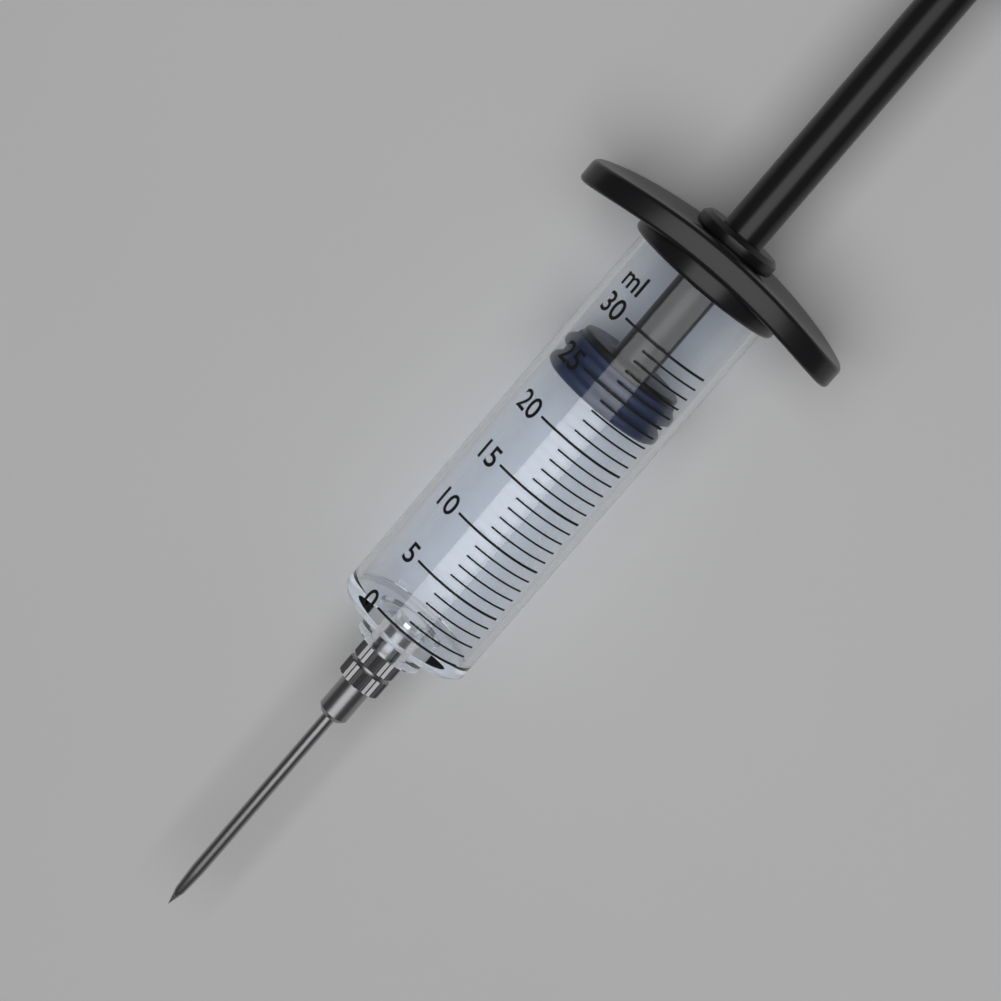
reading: 23 ml
